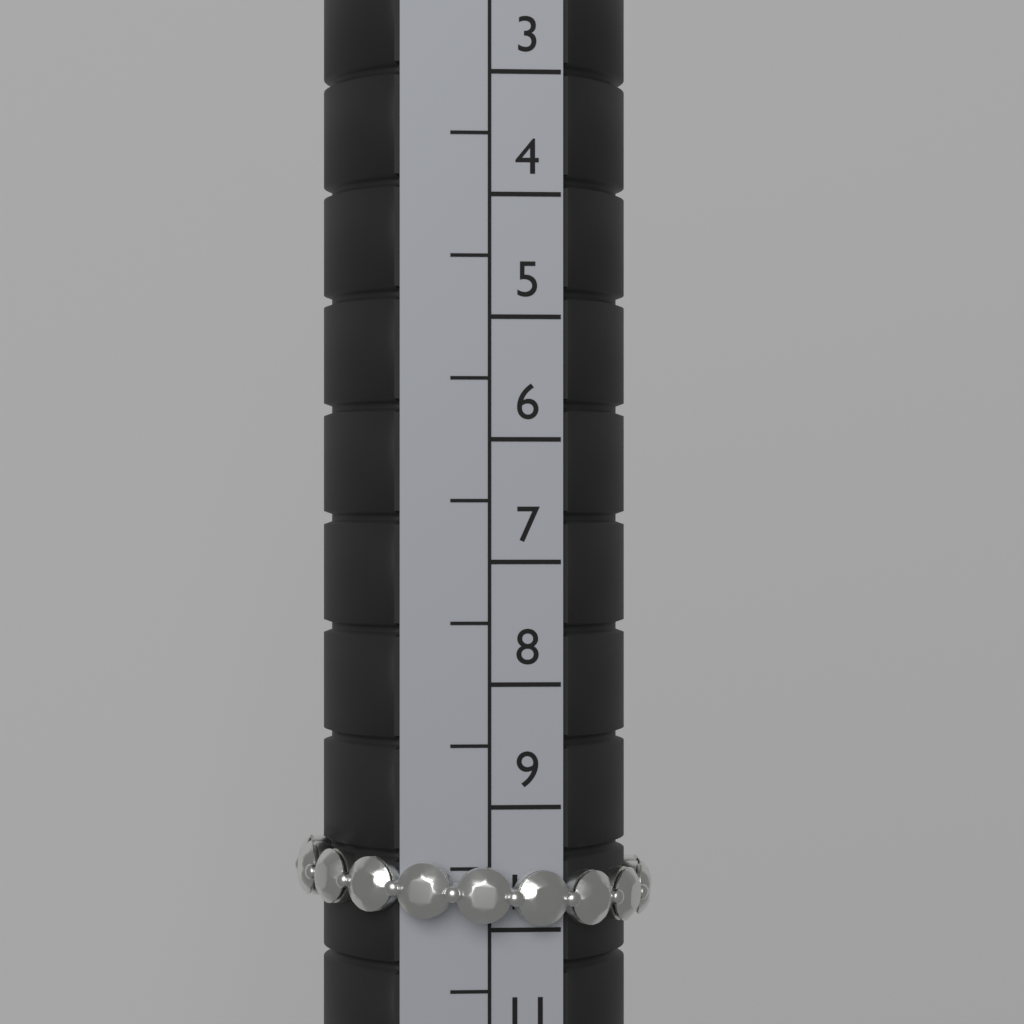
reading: 10.0 (no unit)
